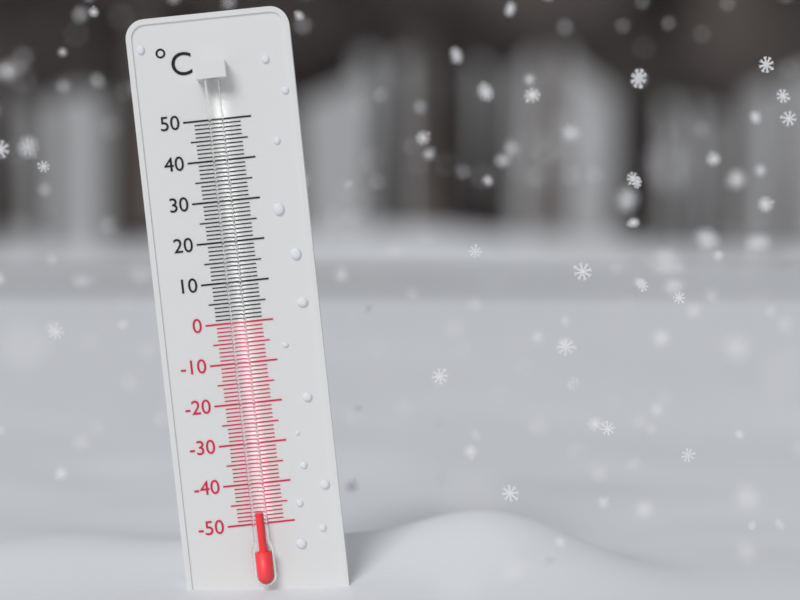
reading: -47 °C
